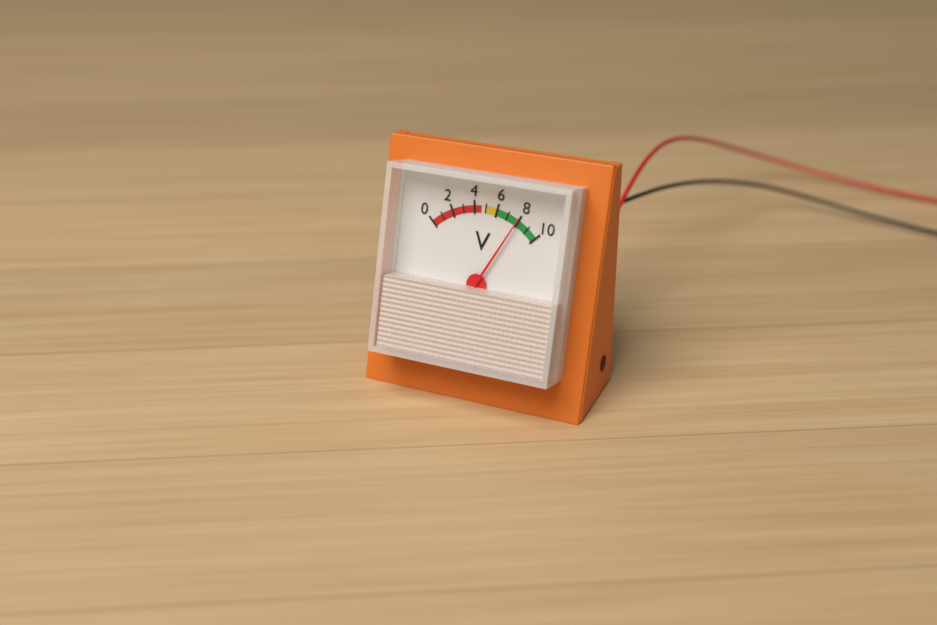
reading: 8 V
